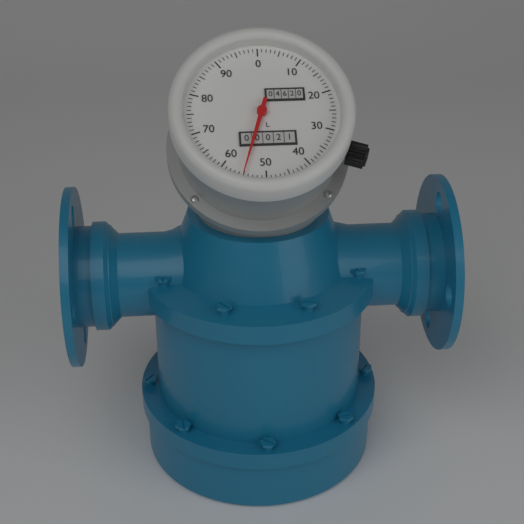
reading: 55 L
